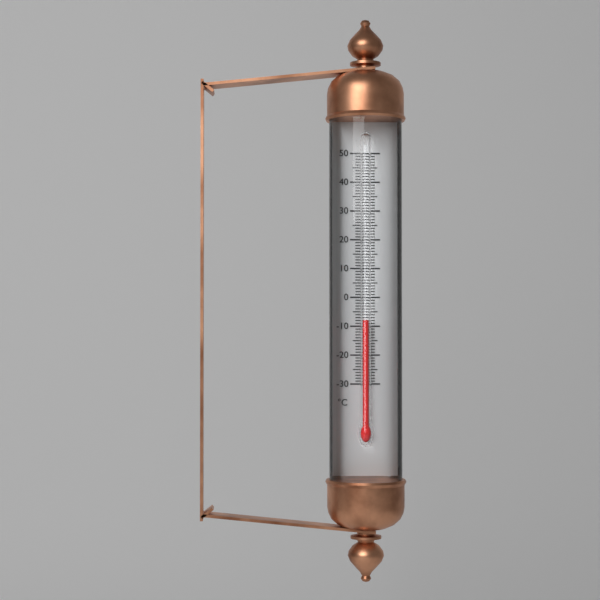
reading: -8 °C
